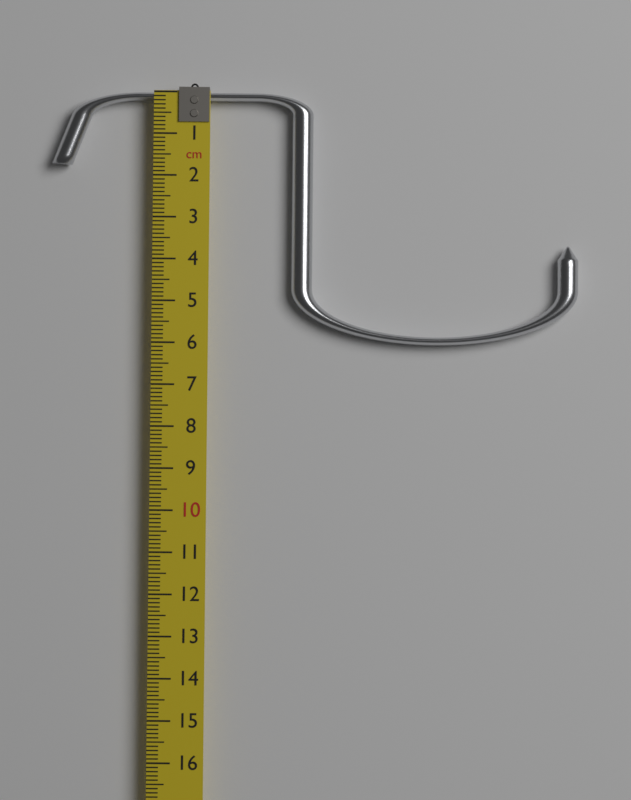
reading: 6.0 cm
